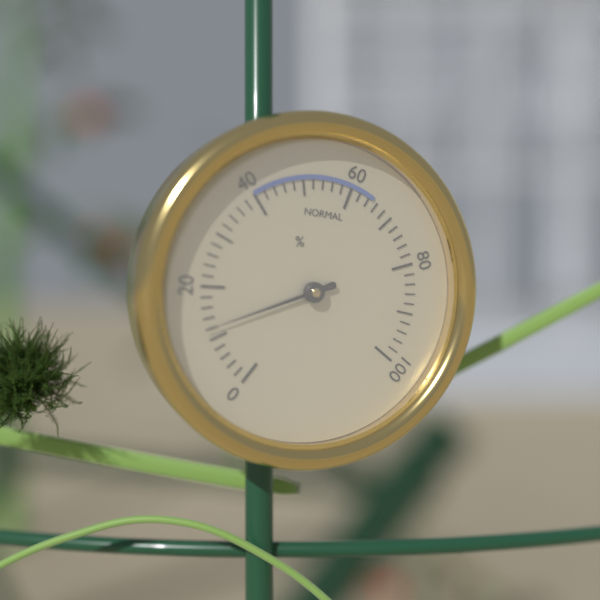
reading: 12 %
